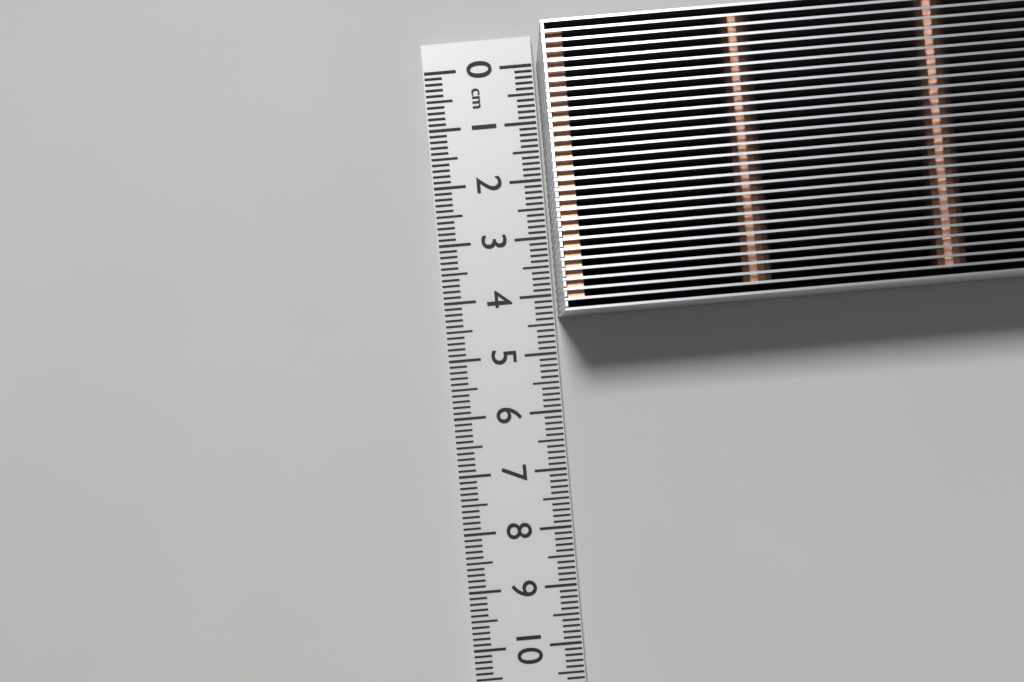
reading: 4.4 cm
